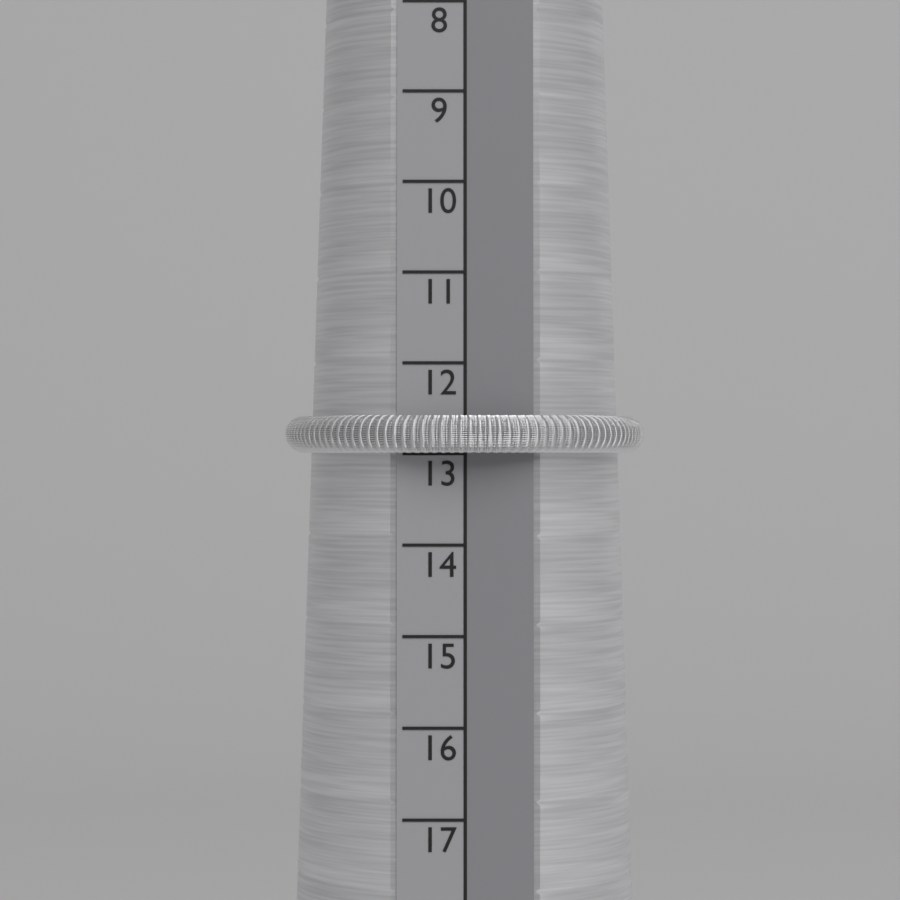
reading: 13 (no unit)
